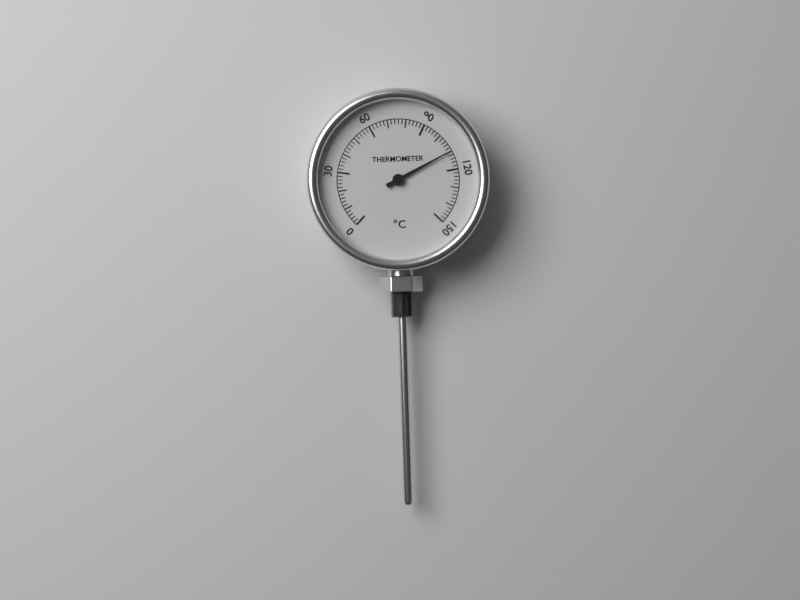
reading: 110 °C
